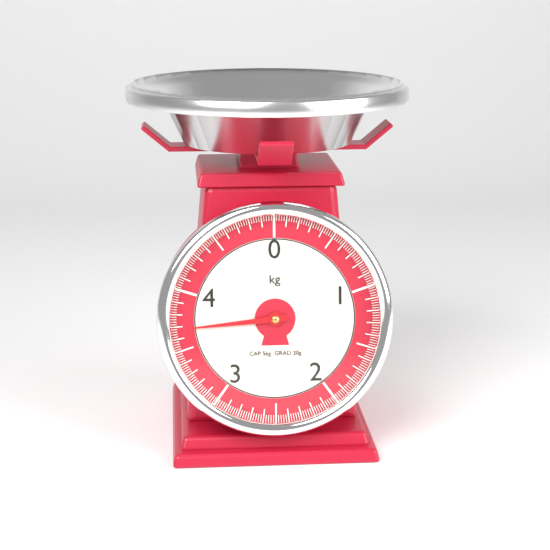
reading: 3.68 kg
